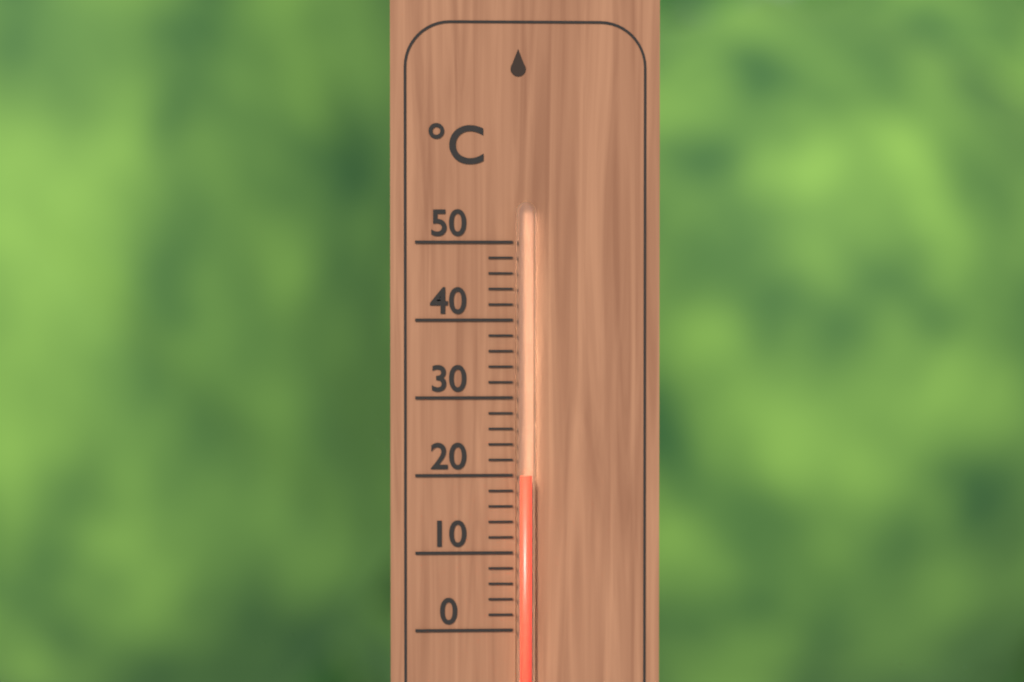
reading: 20 °C
